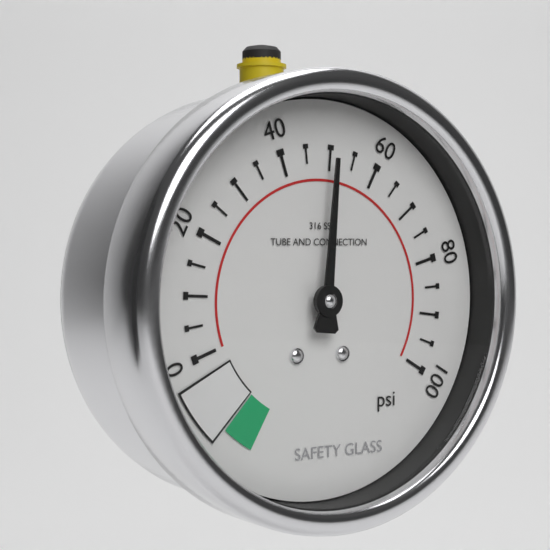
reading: 50 psi
